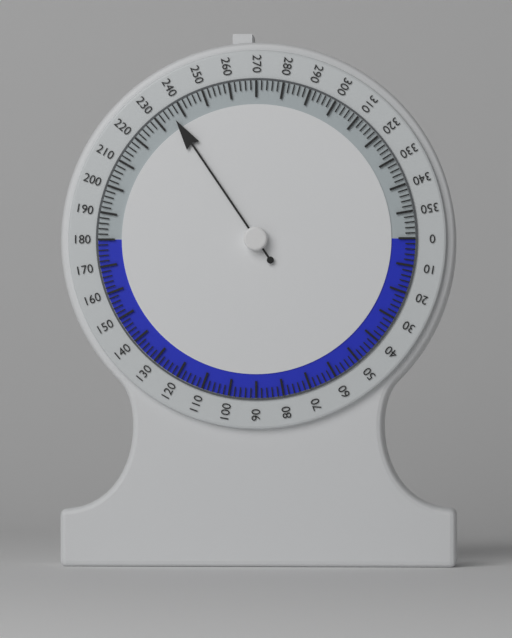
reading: 236 (no unit)
